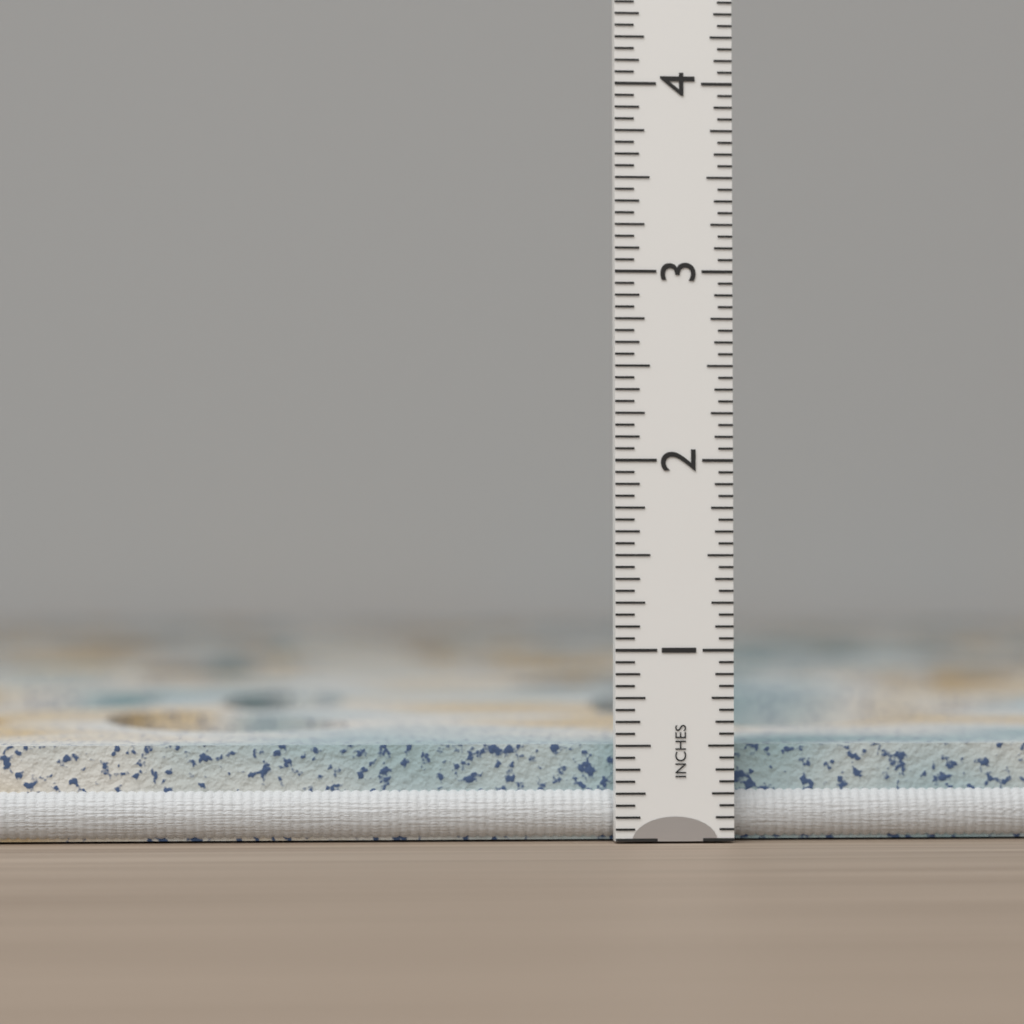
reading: 0.5000 in
